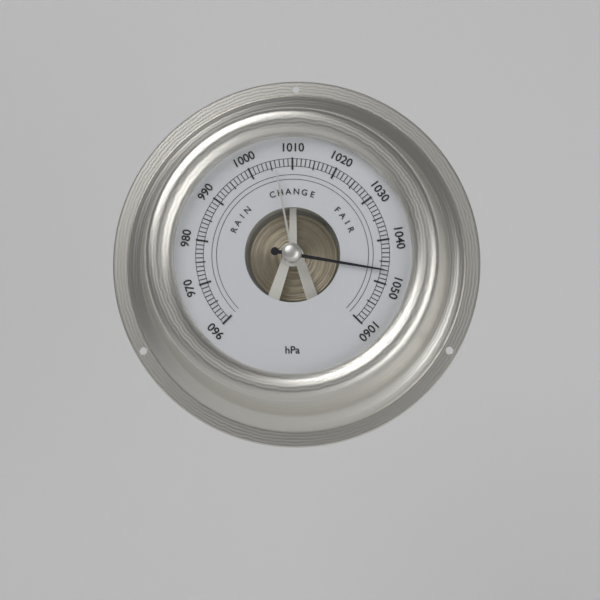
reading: 1047 hPa
